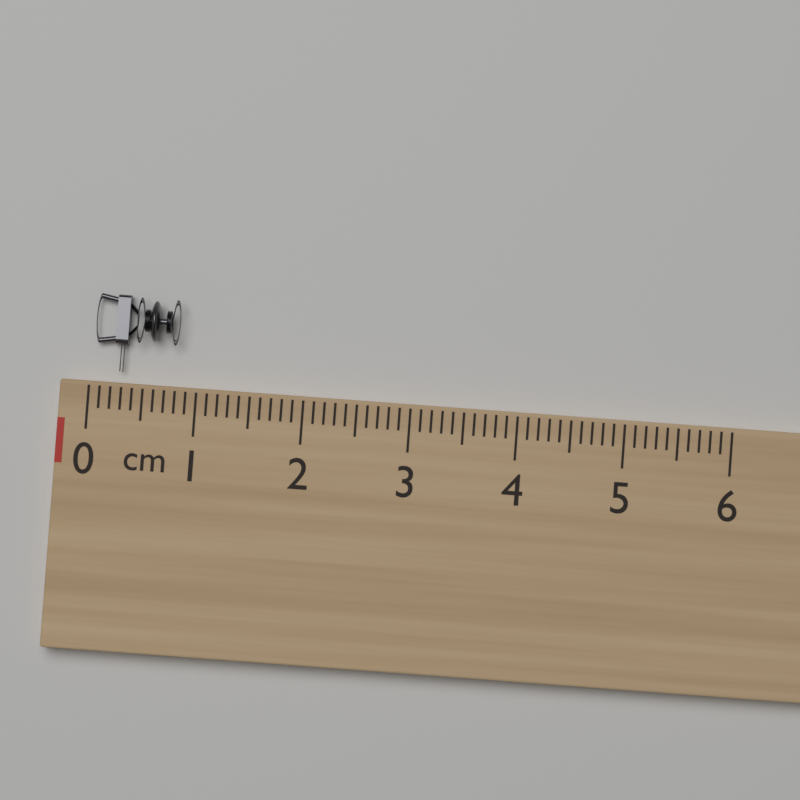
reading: 0.8 cm
